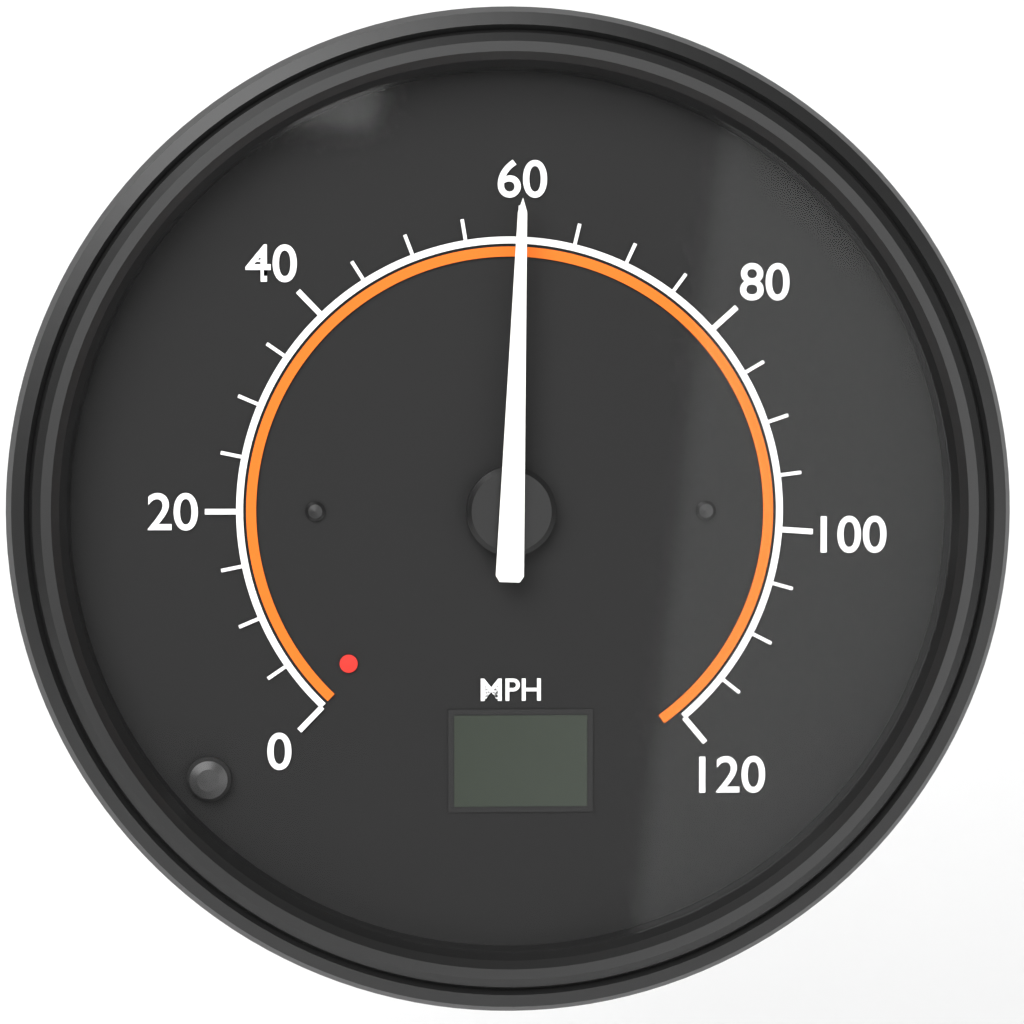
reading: 60 MPH
